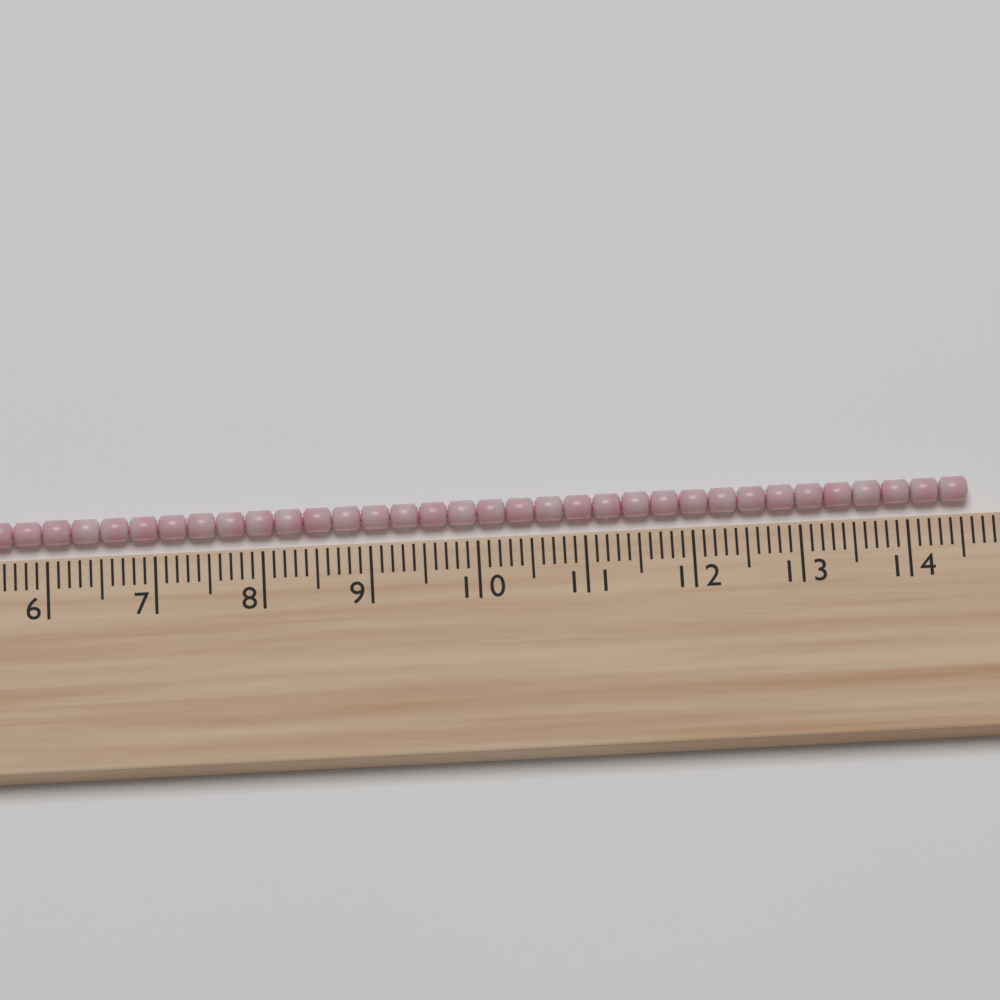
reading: 14.6 cm
